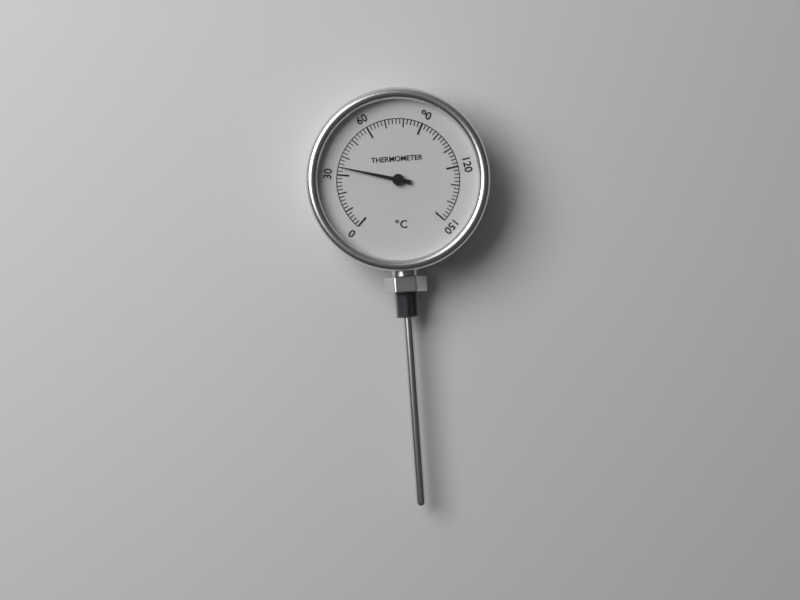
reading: 34 °C
